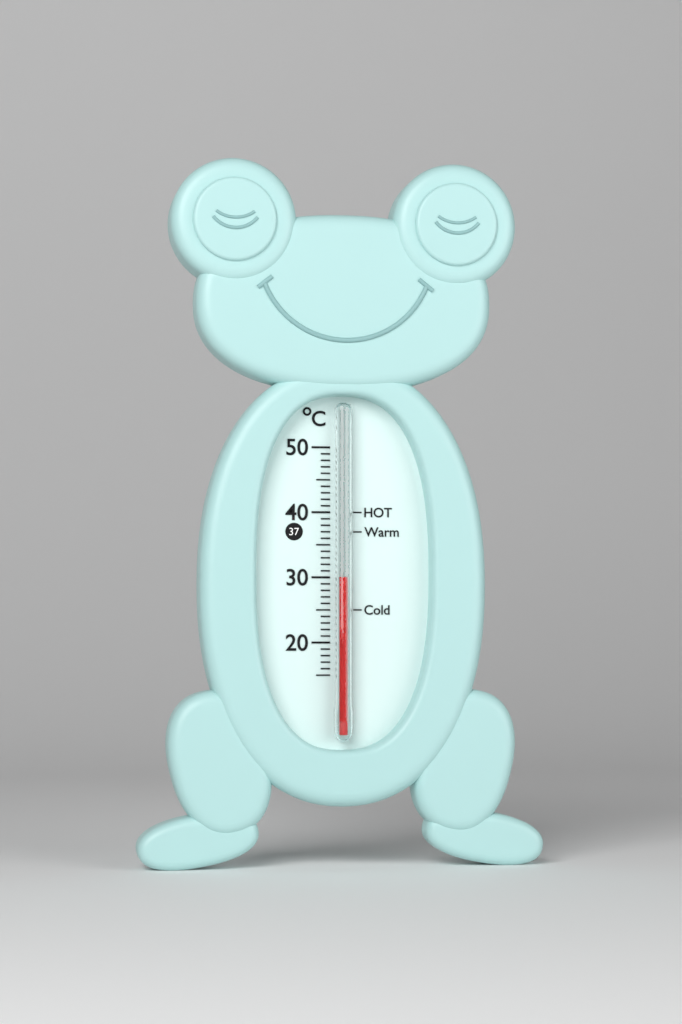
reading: 30 °C
